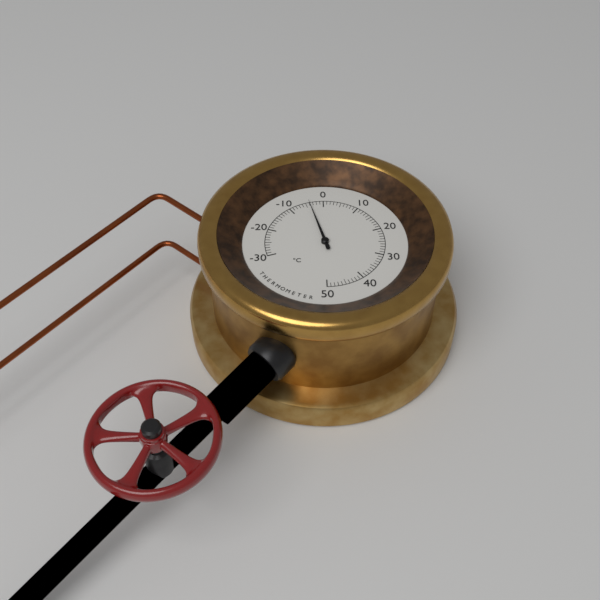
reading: -4 °C
